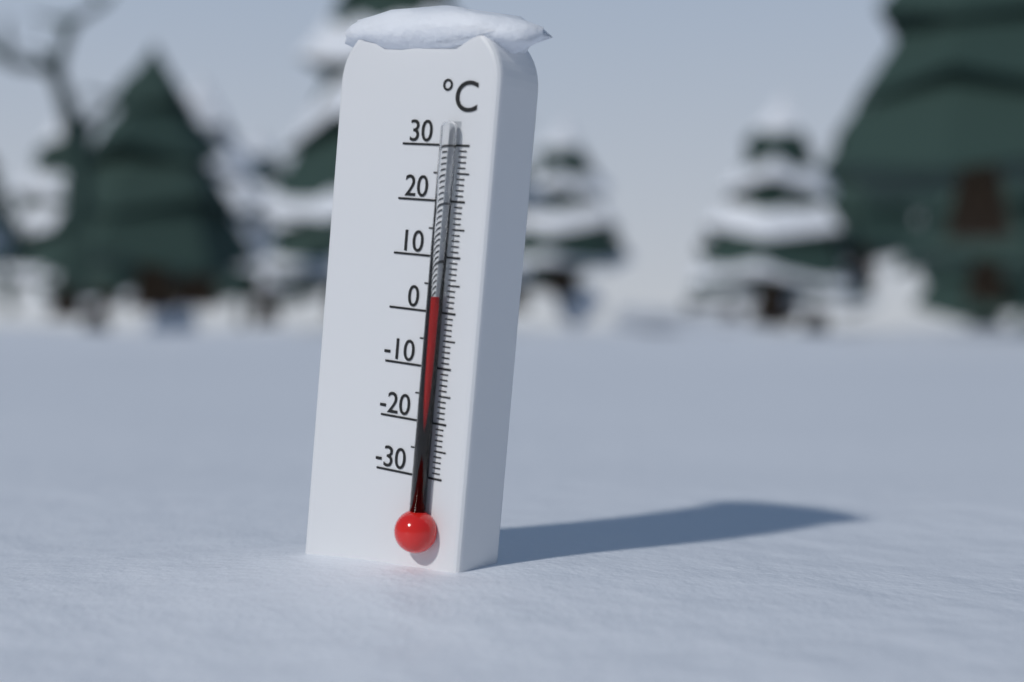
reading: 3 °C
